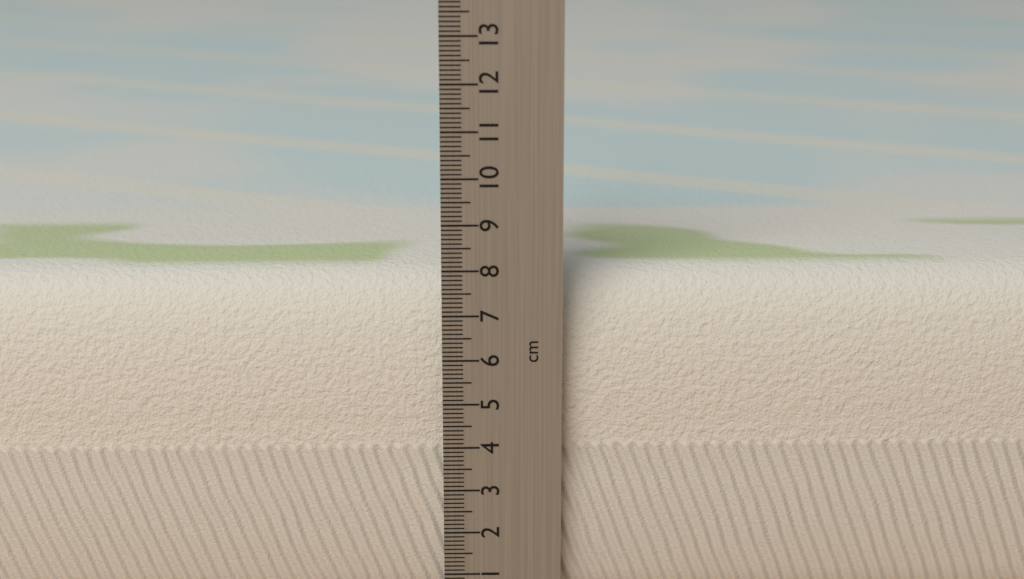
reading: 7.8 cm
